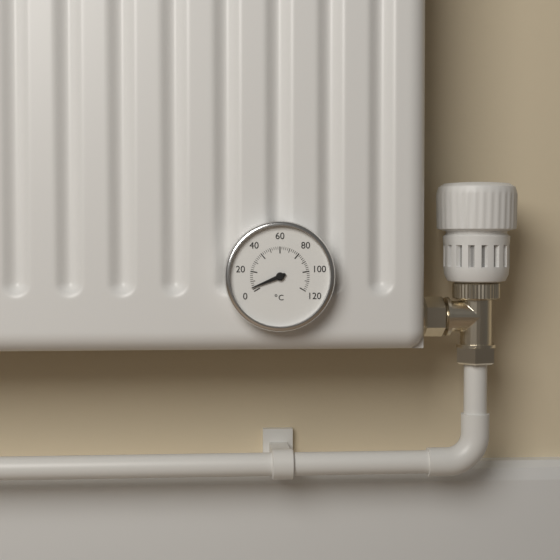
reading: 4 °C
